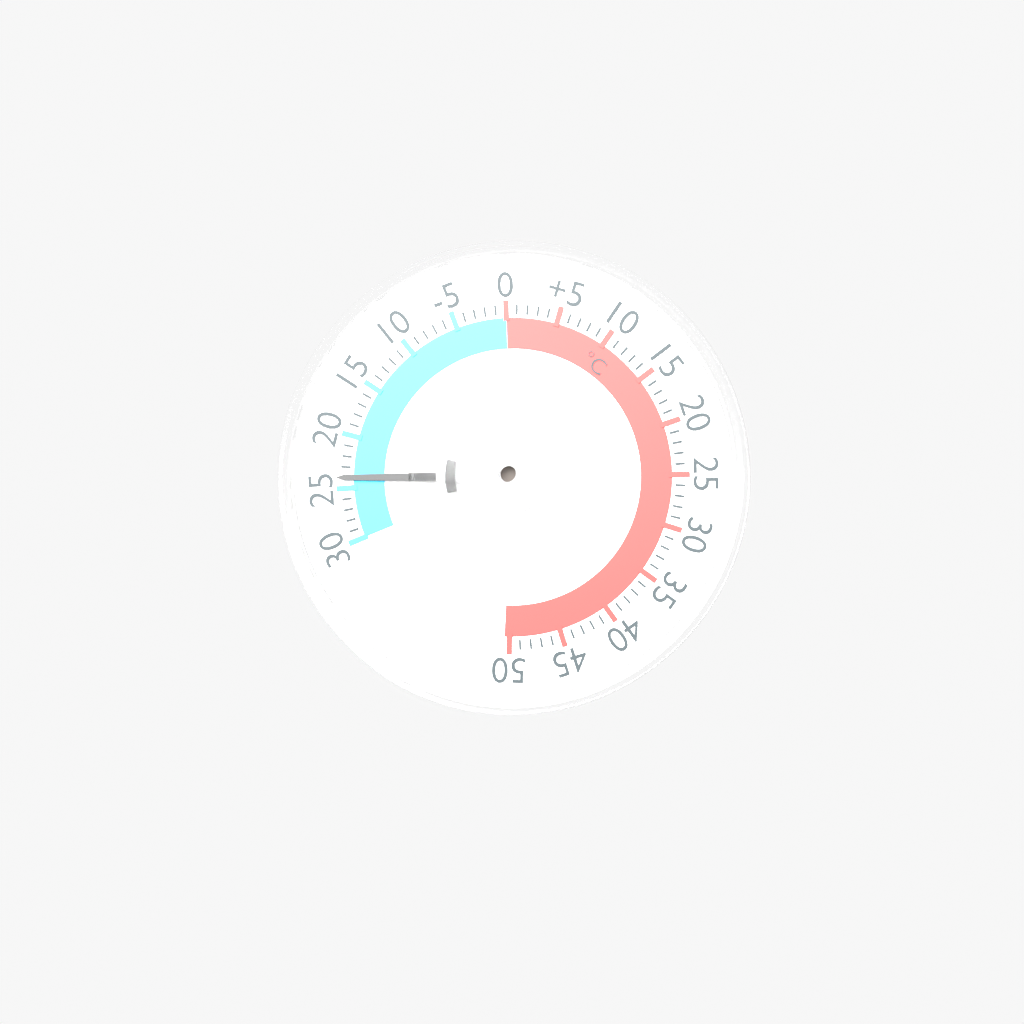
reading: -24 °C
